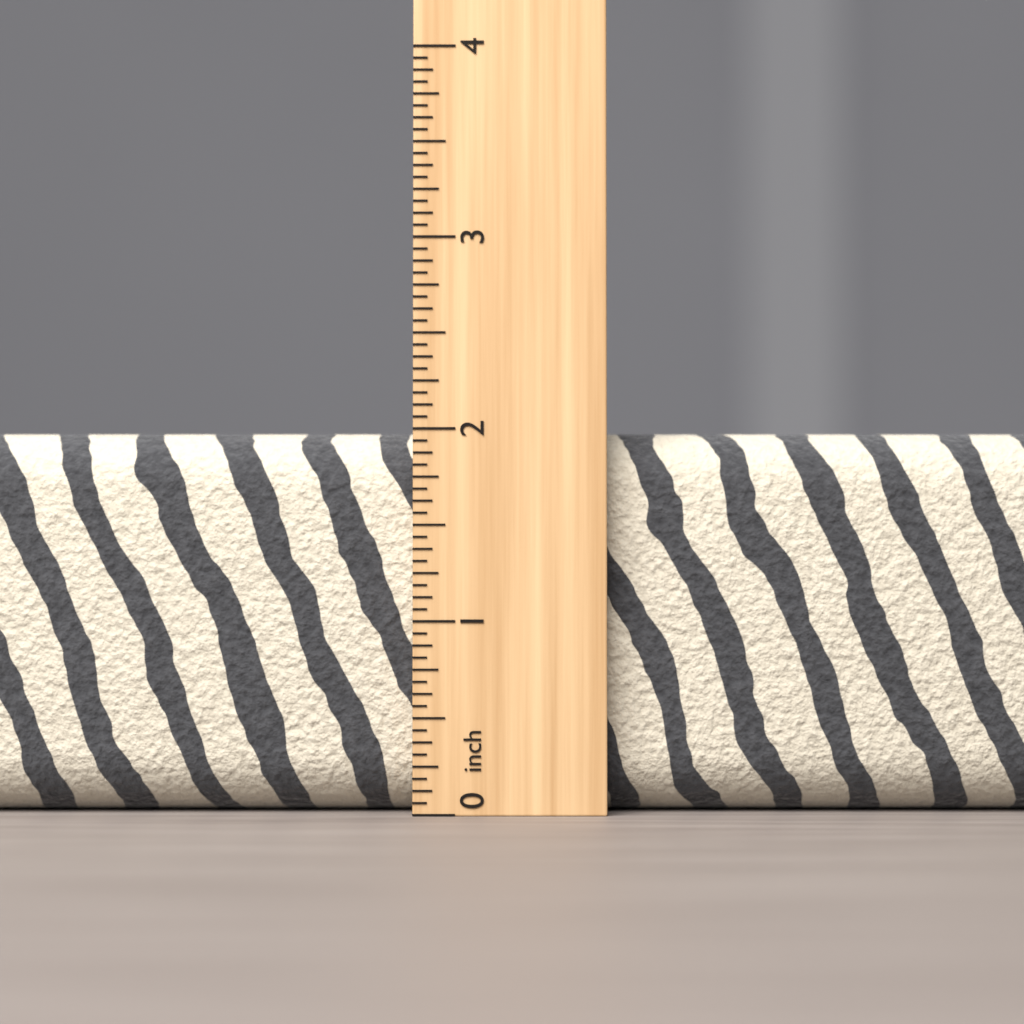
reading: 2.0000 inch
